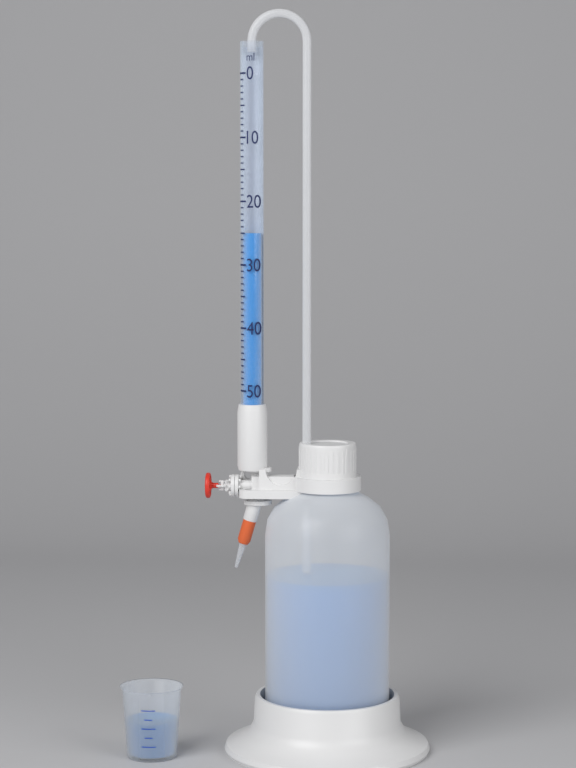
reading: 25 ml
